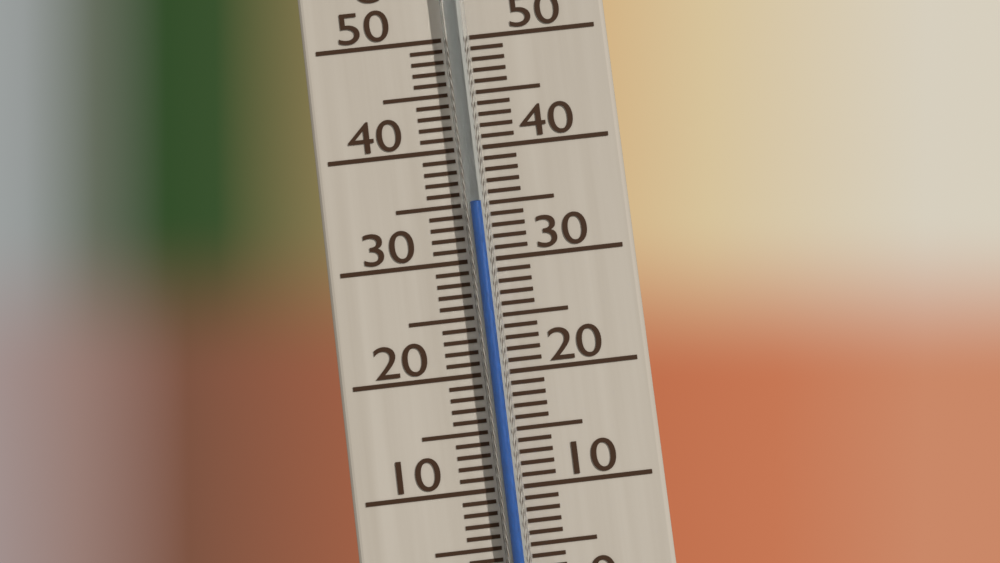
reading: 35 °C
